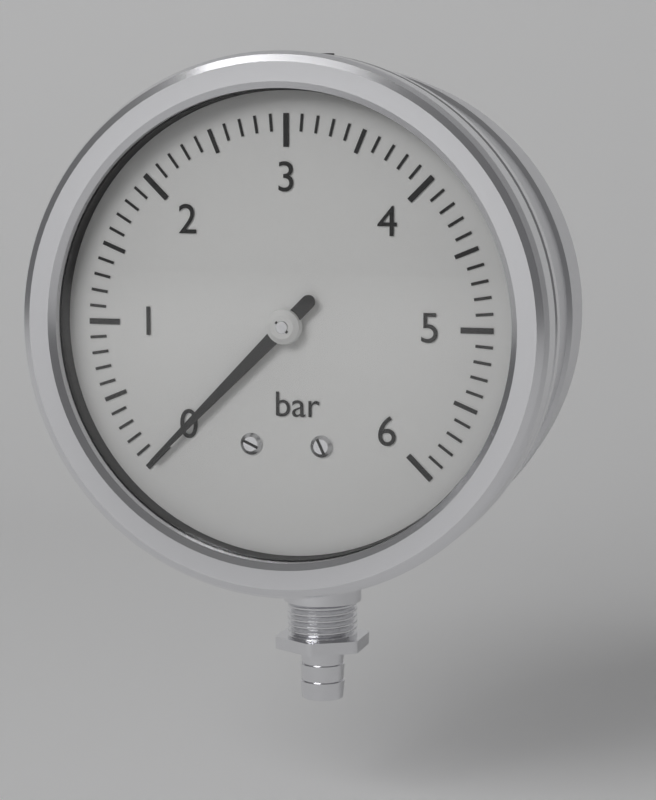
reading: 0.0 bar
